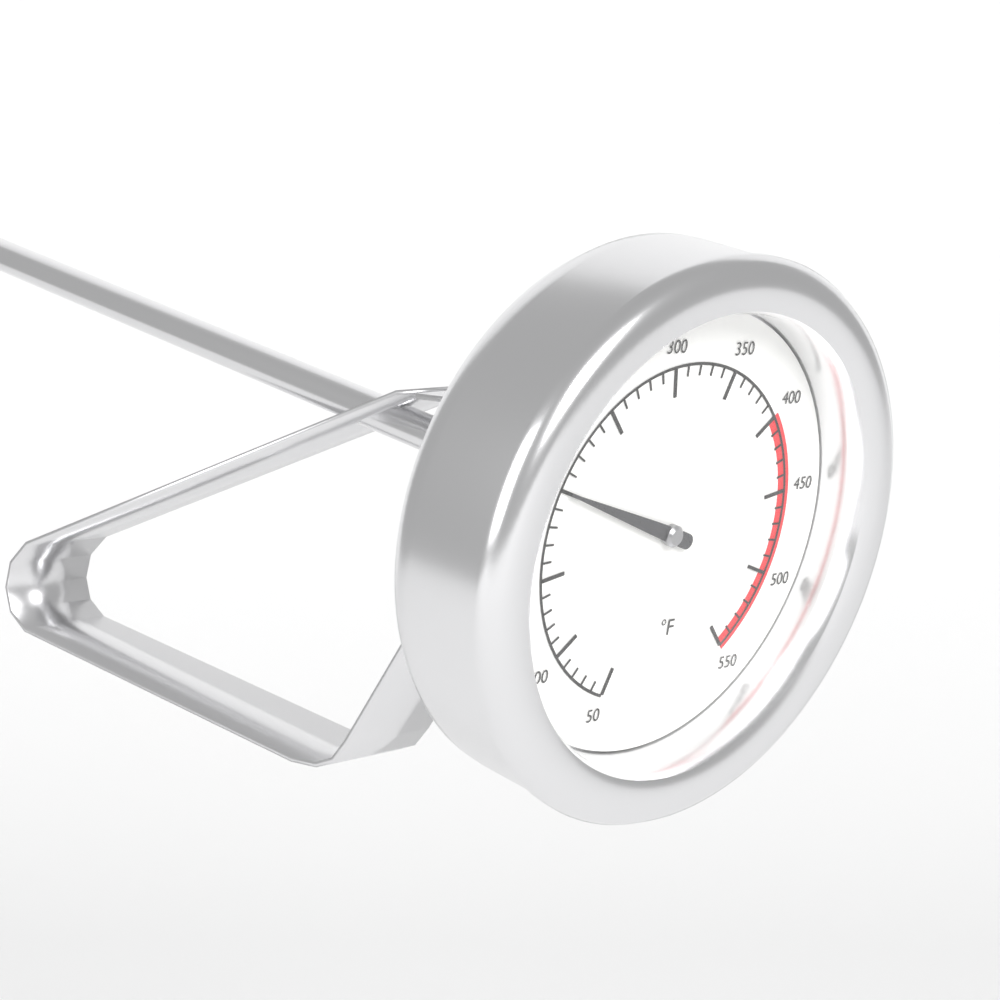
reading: 200 °F
